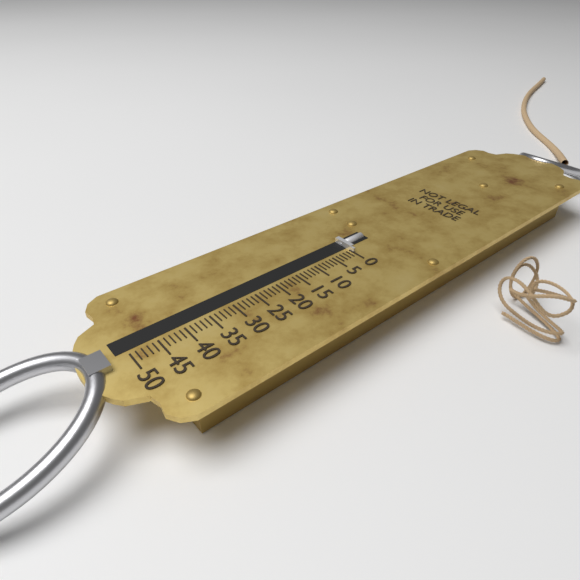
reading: 0 (no unit)
